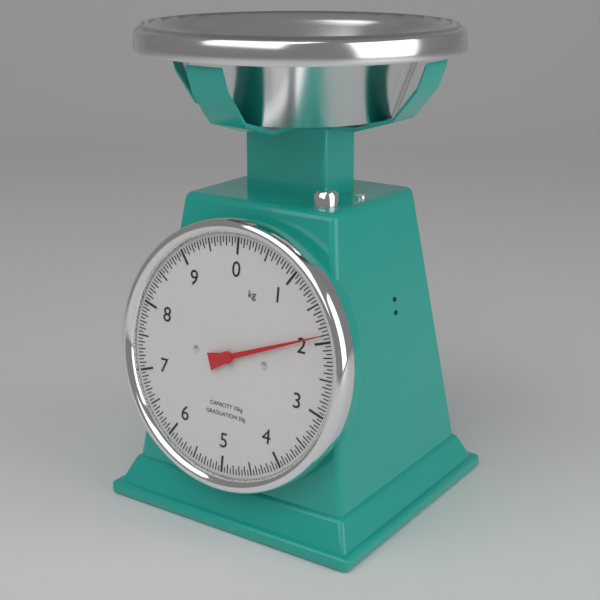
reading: 1.90 kg
